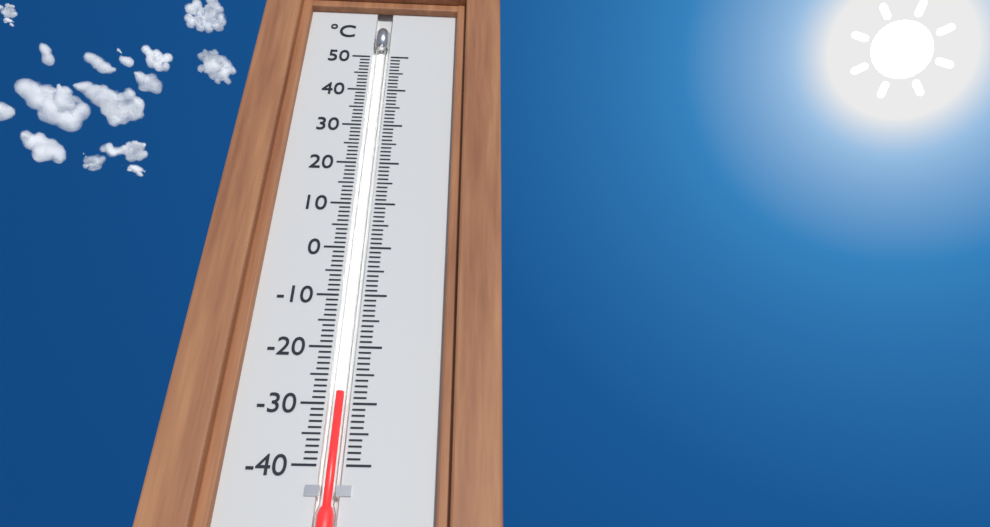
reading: -28 °C
